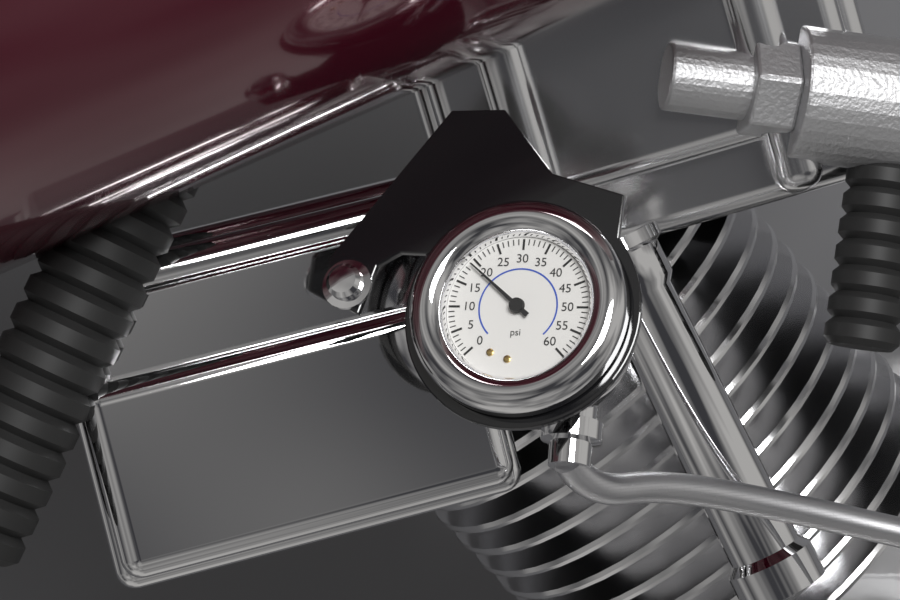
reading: 19 psi
